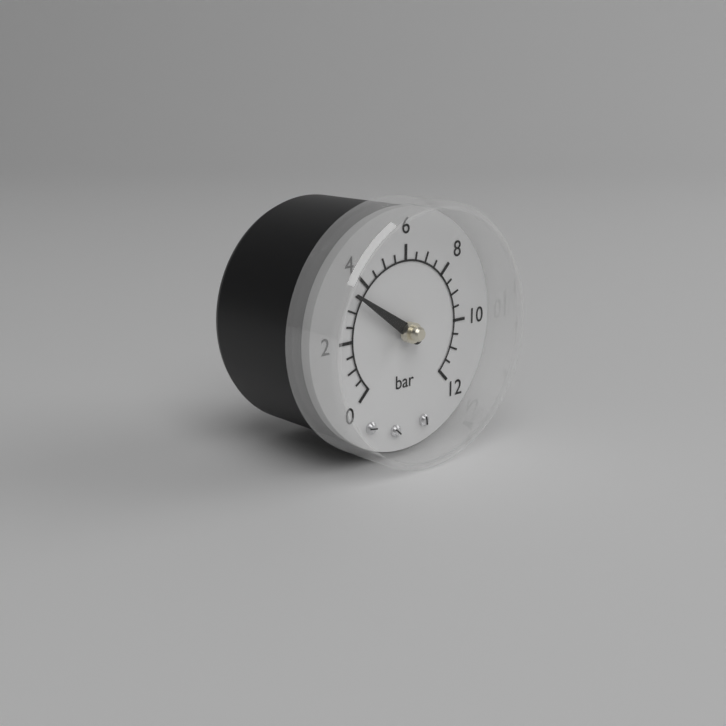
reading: 3.5 bar
